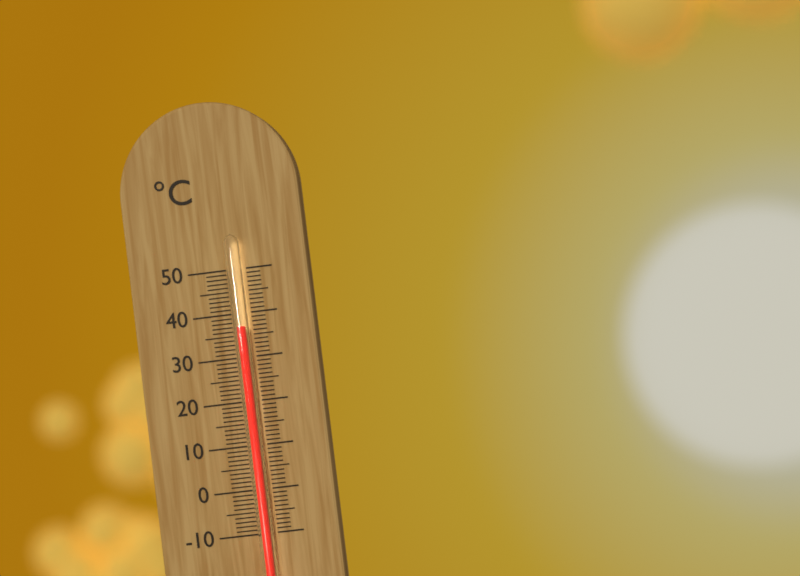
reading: 37 °C
